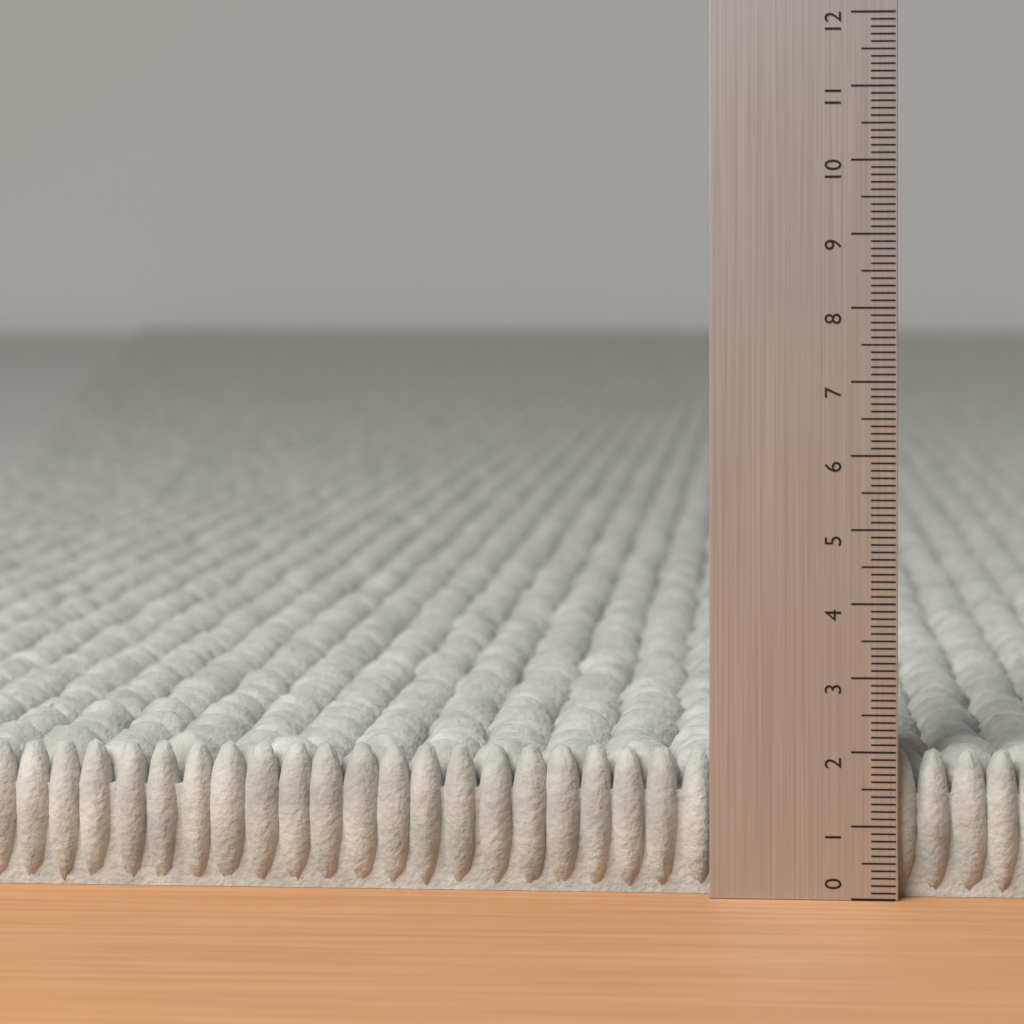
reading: 2.0 (no unit)
